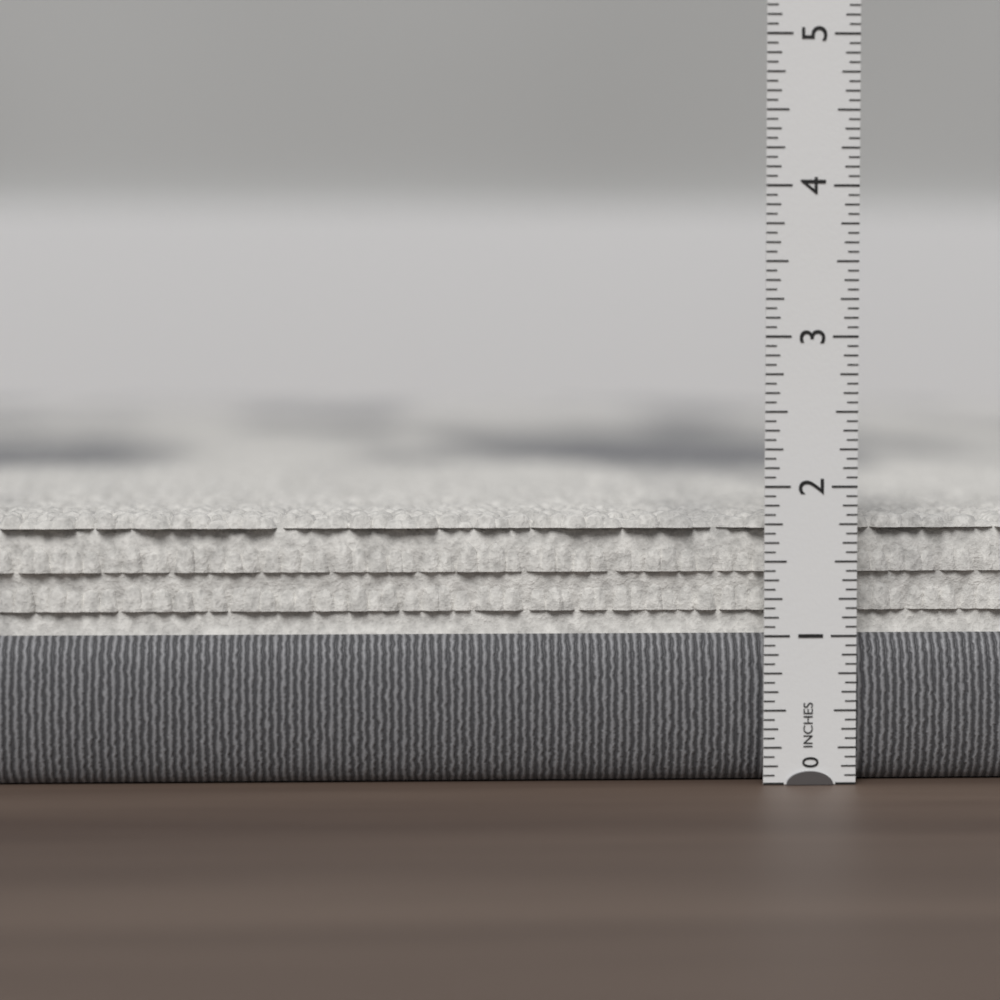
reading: 1.8125 in
